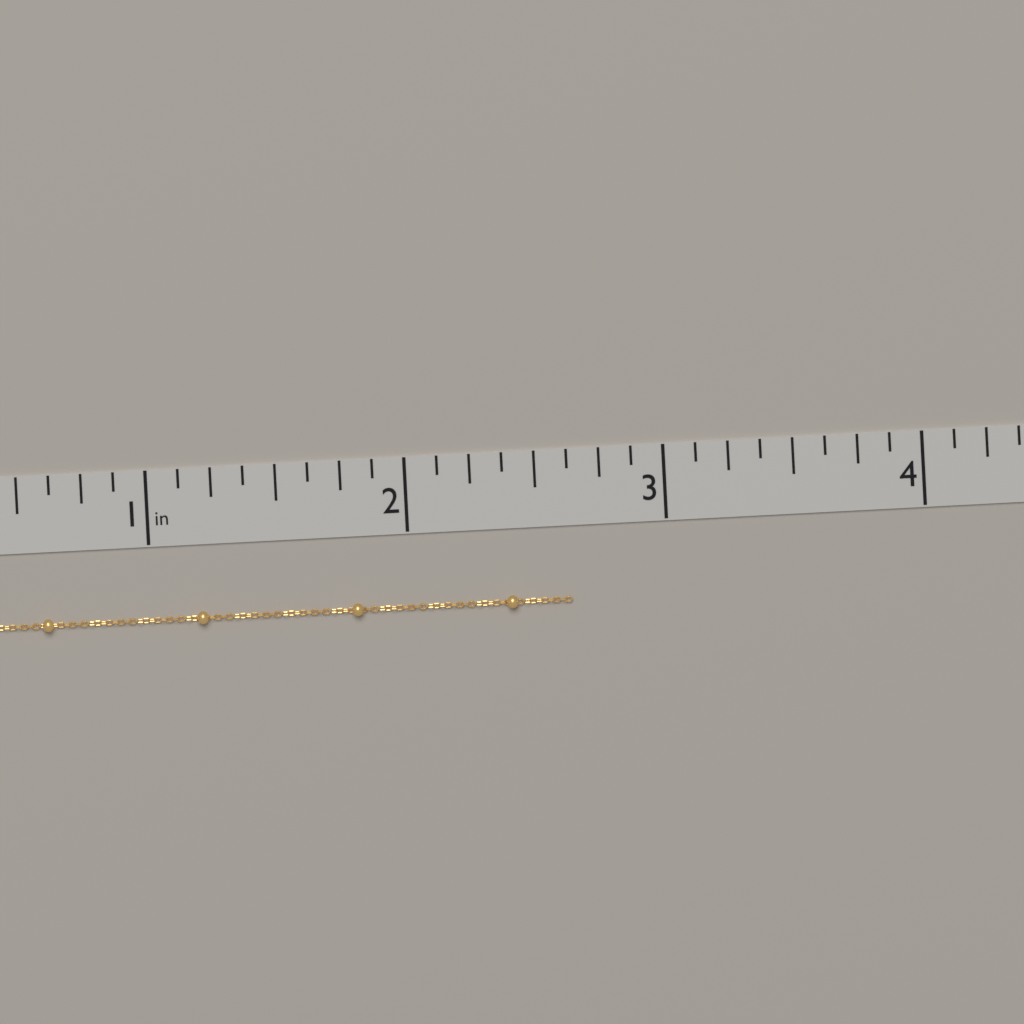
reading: 2.625 in
